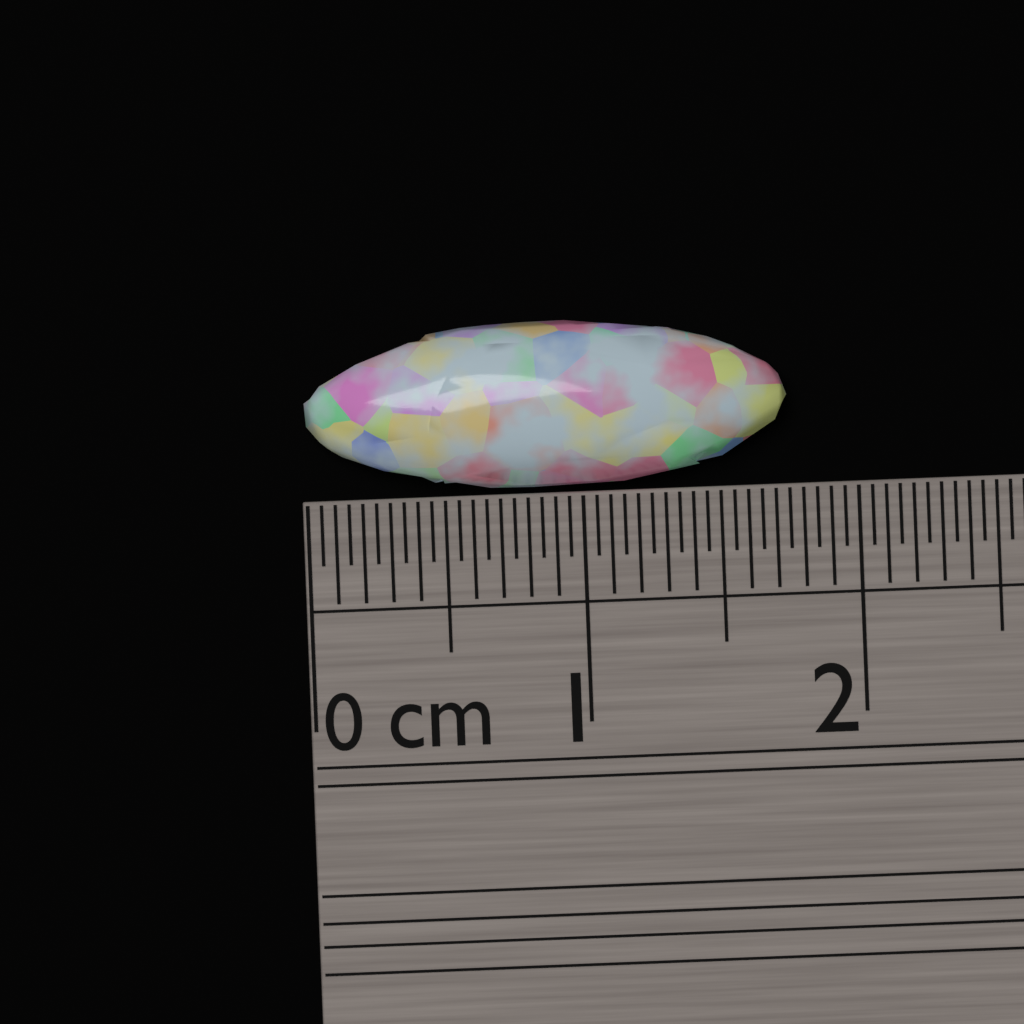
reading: 1.75 cm
